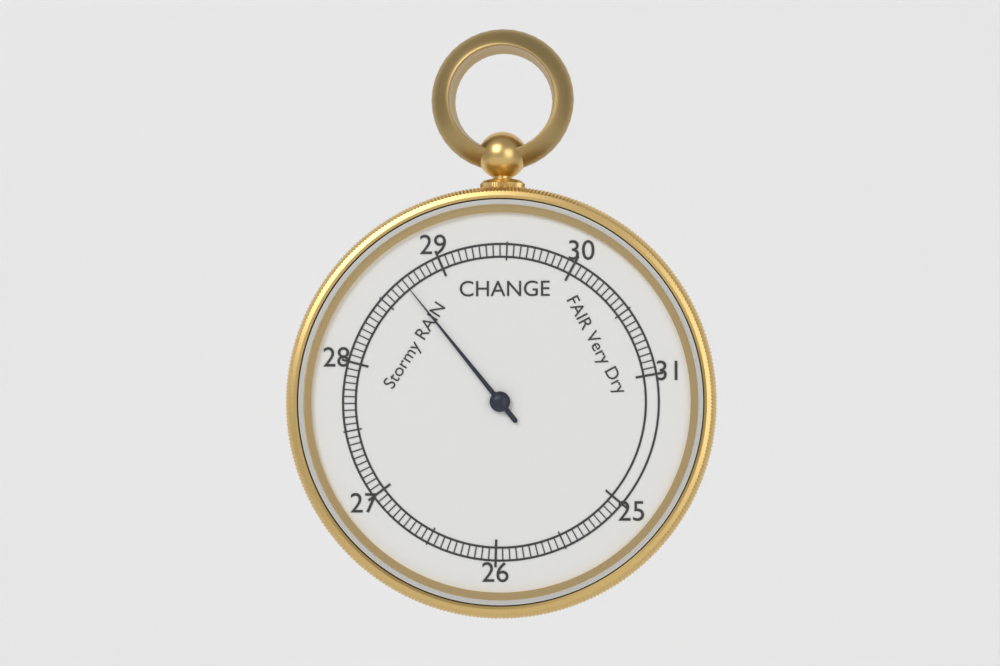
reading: 28.70 inHg
